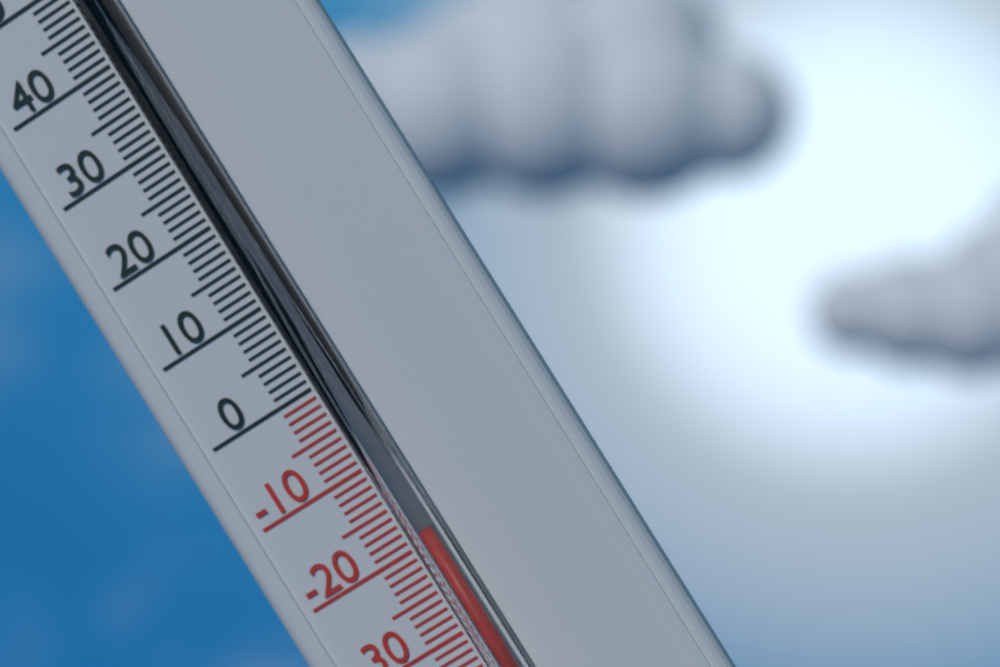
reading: -19 °C
